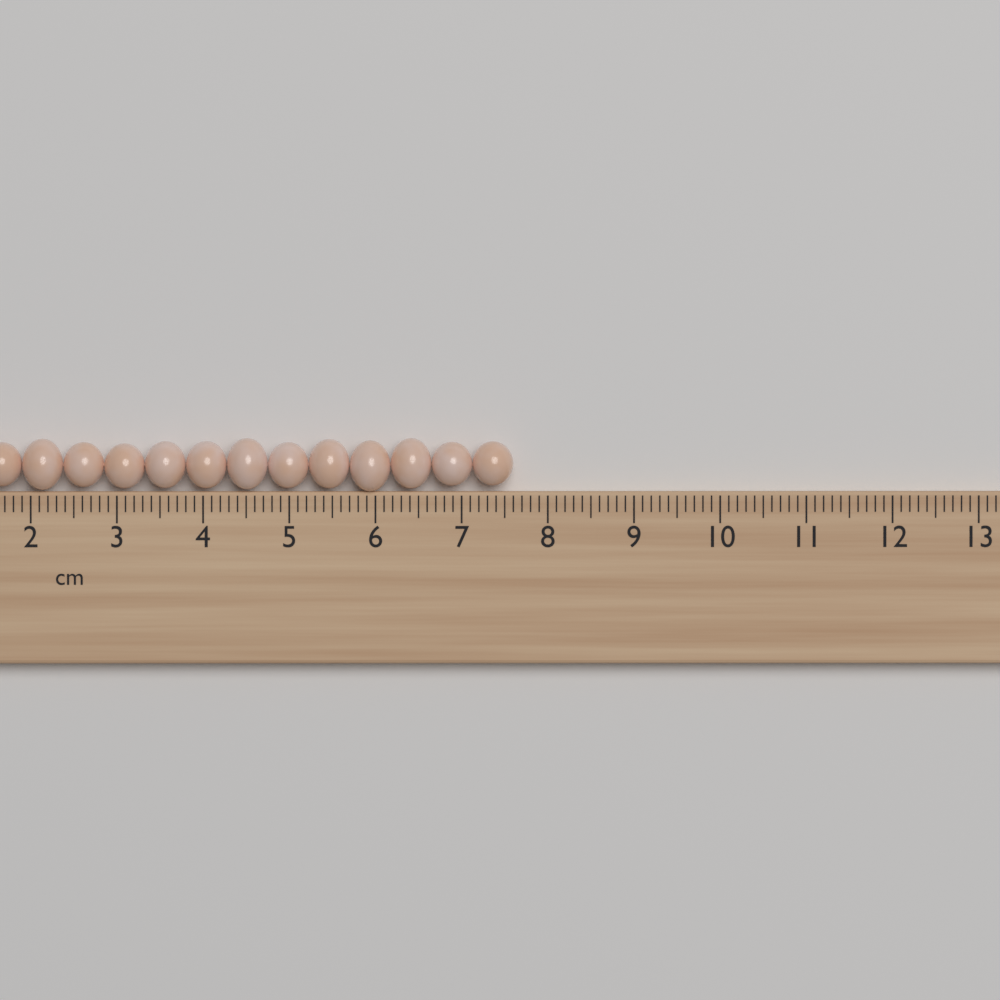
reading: 7.6 cm
